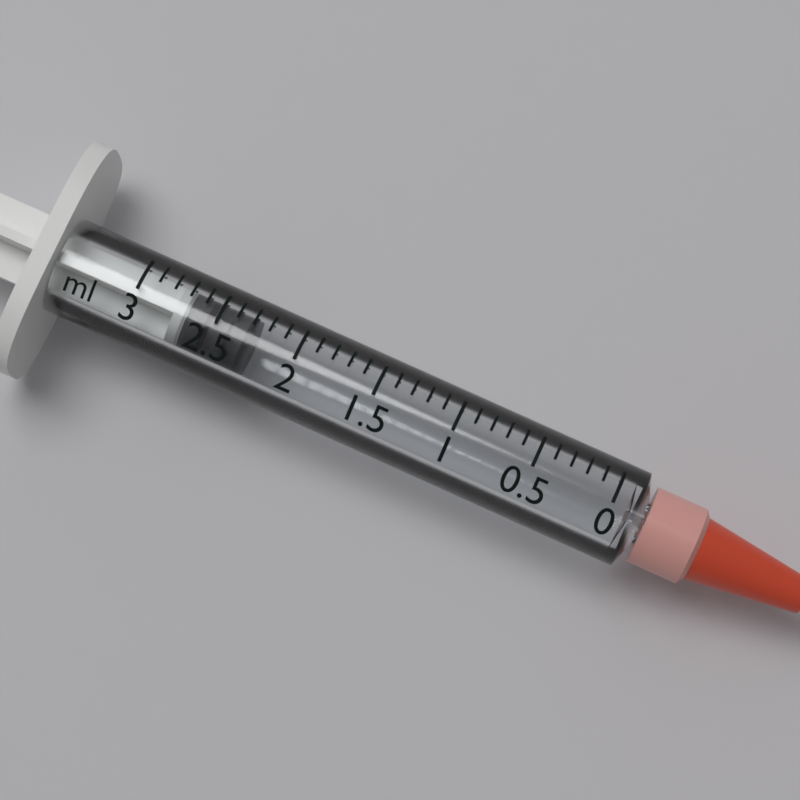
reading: 2.3 ml
